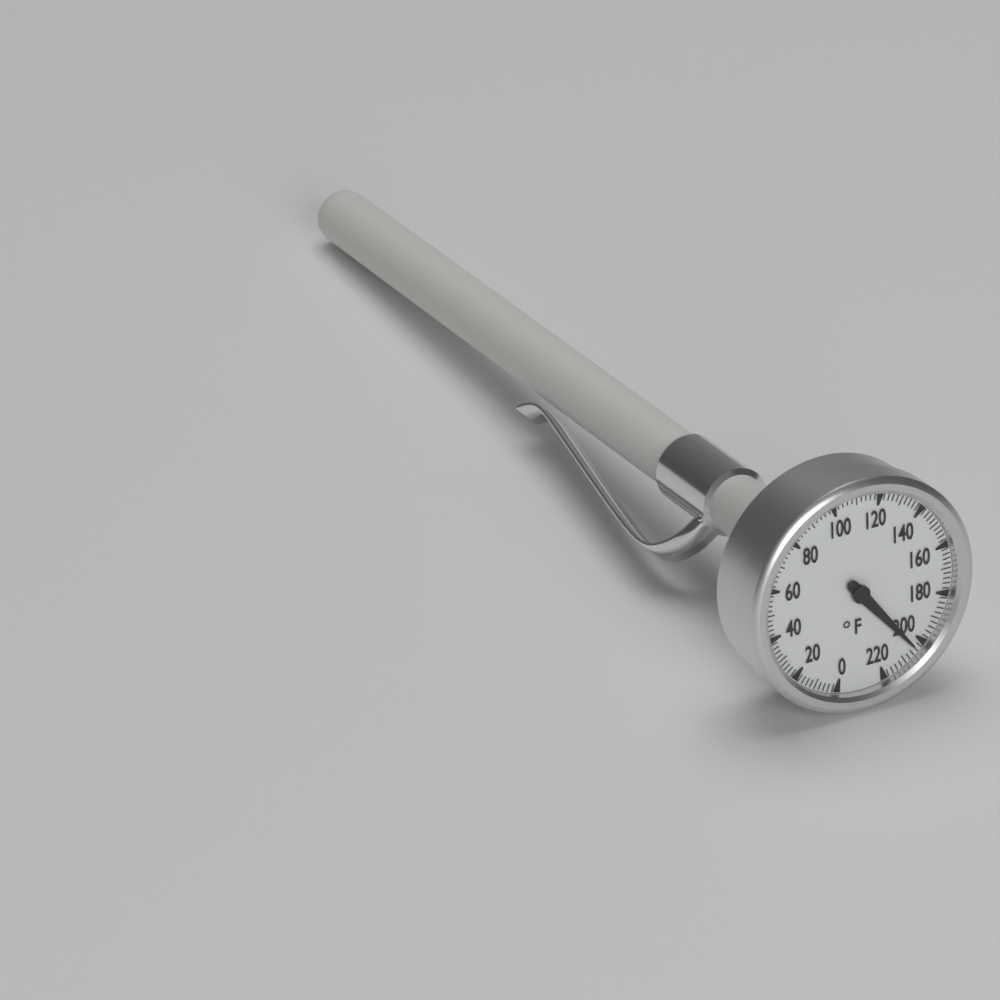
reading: 204 °F
